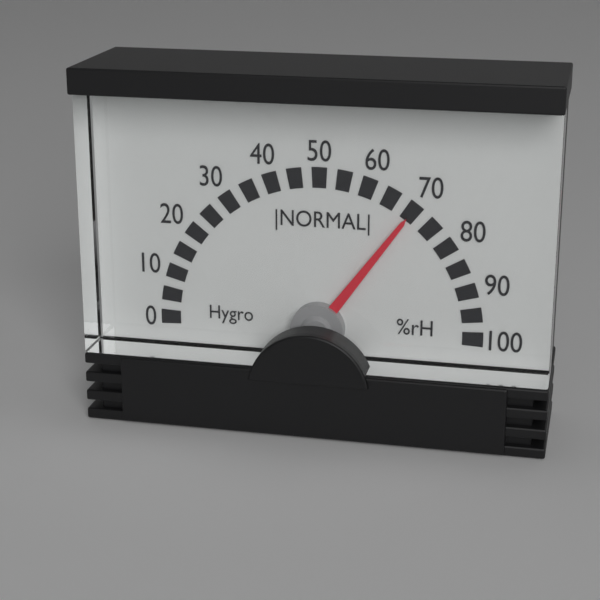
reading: 70 %rH
